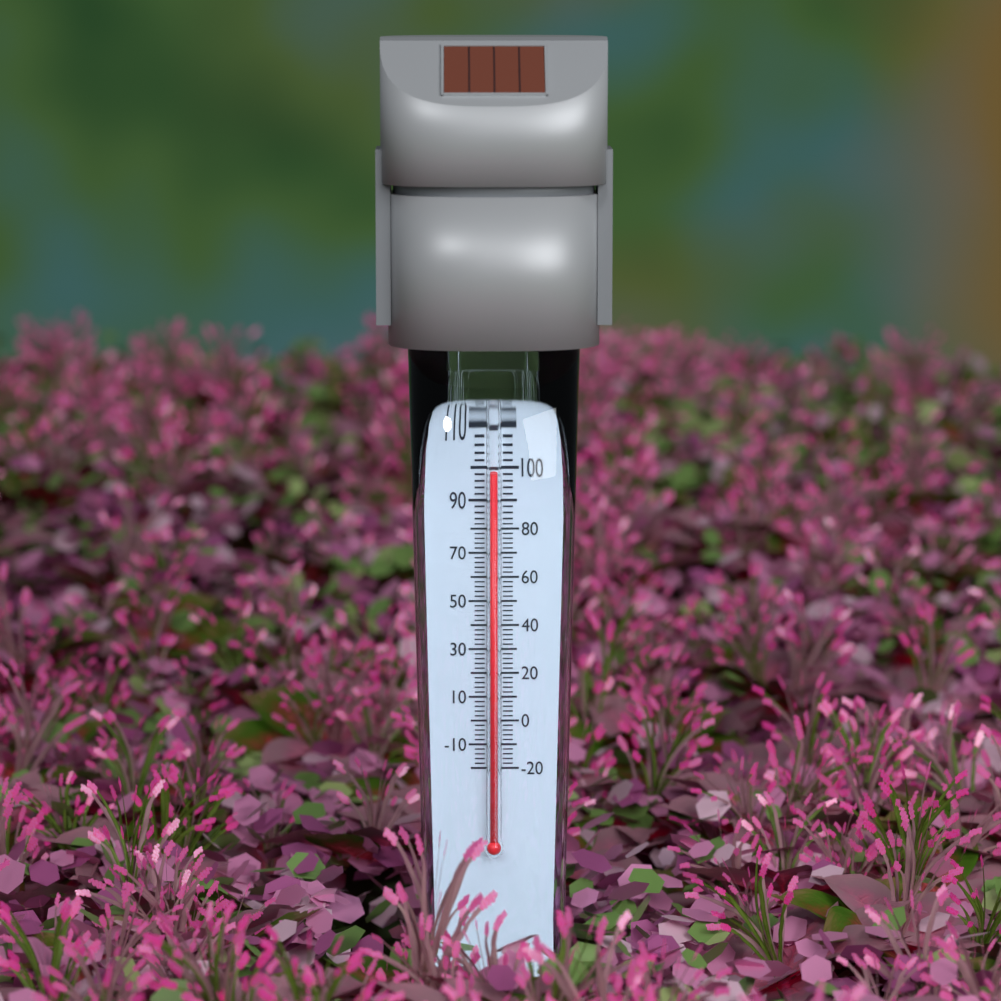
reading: 100 °F
